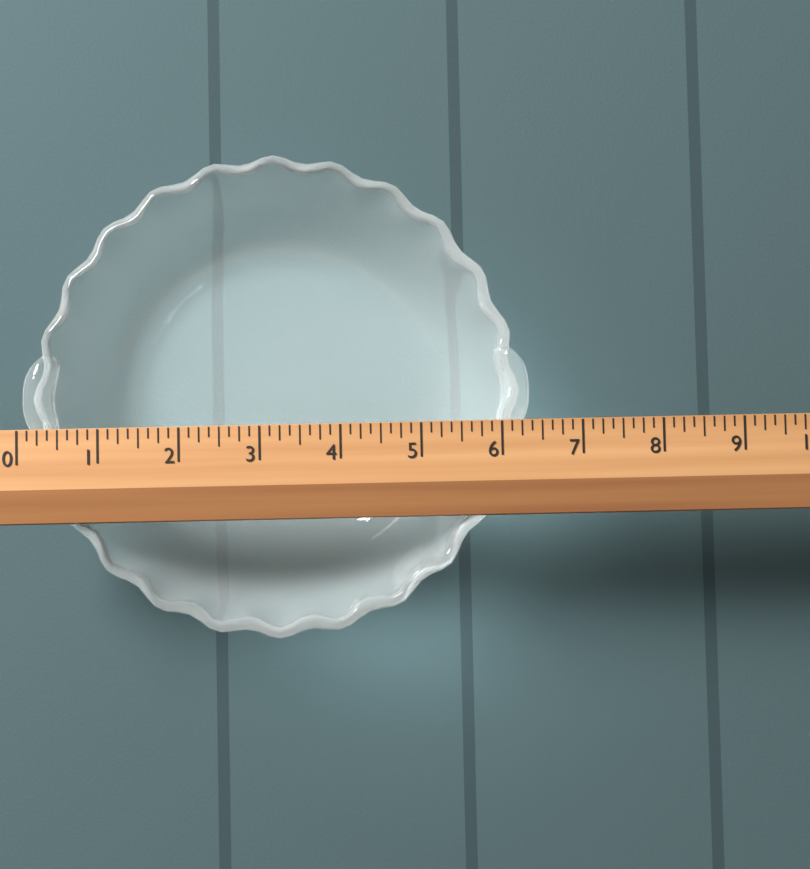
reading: 6.375 (no unit)
